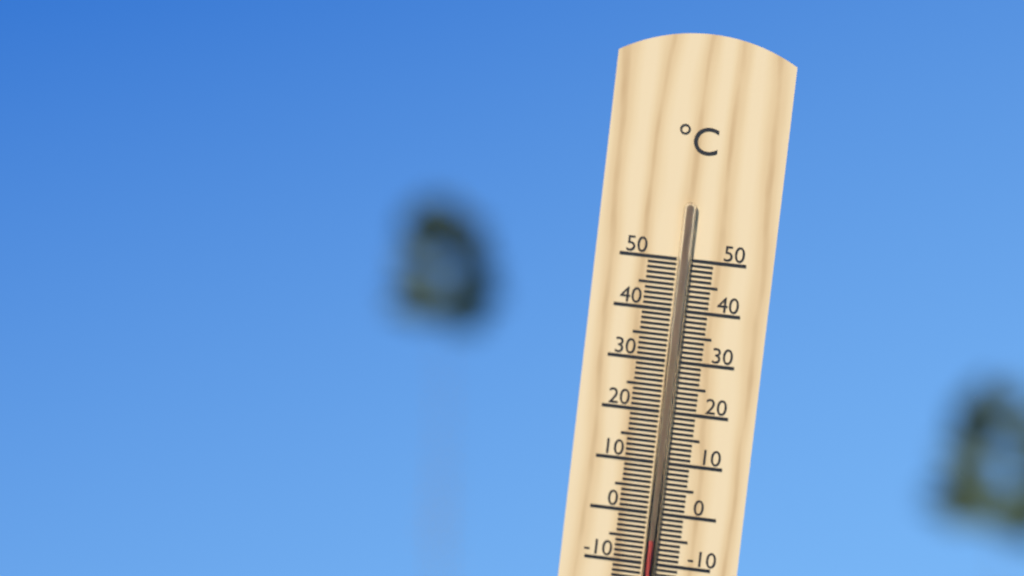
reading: -5 °C
